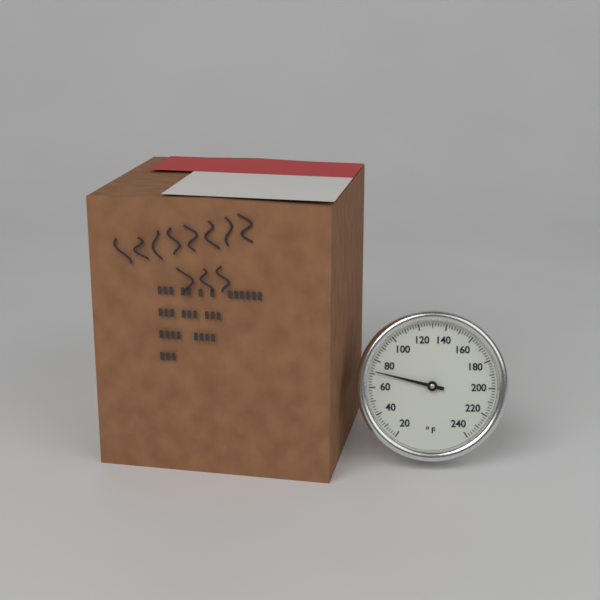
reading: 72 °F
